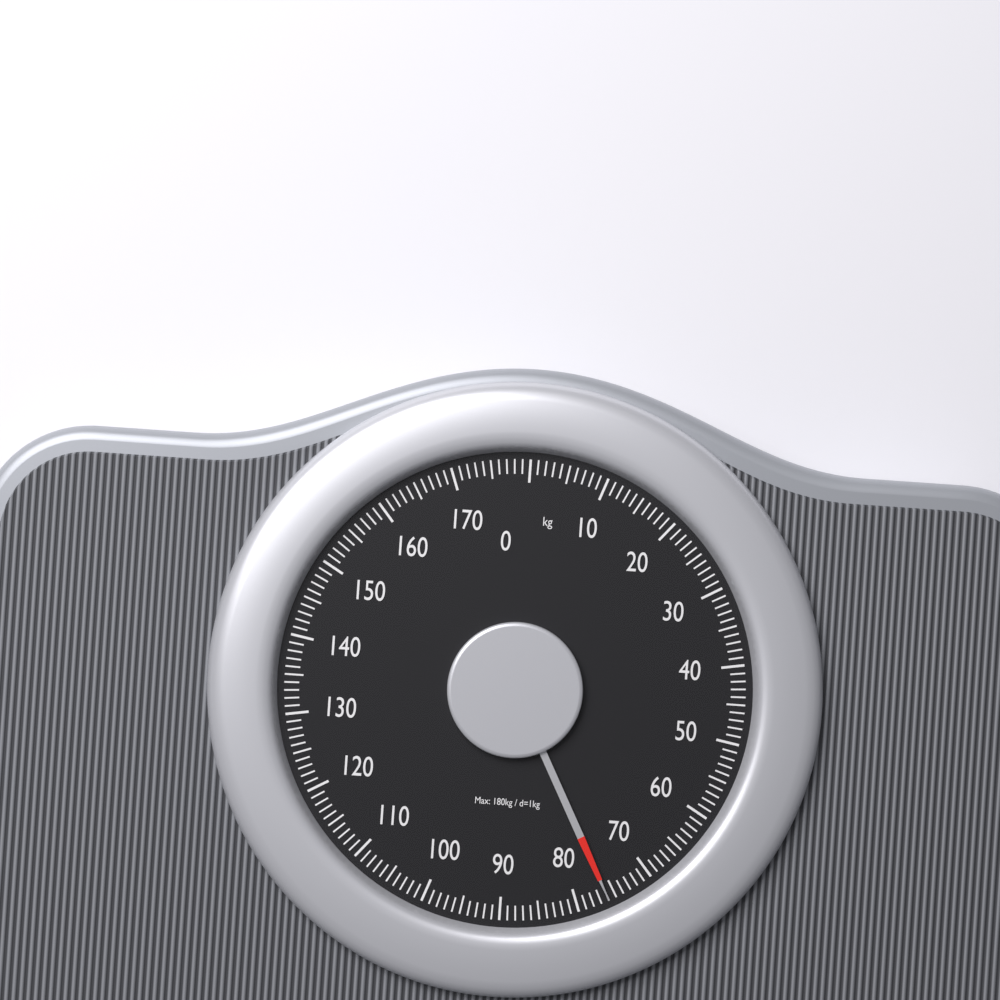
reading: 76 kg
